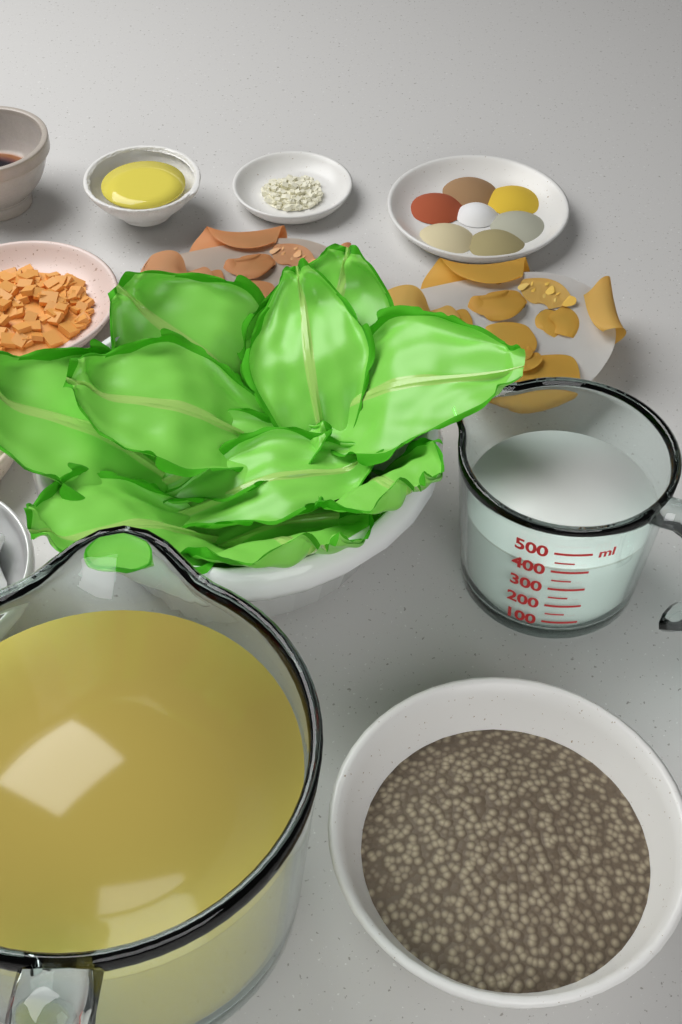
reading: 400 ml
